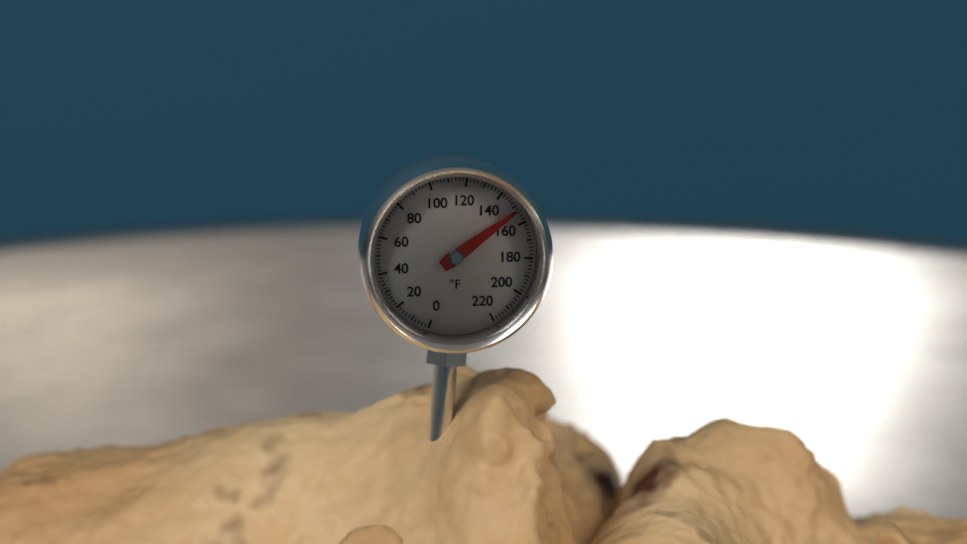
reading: 152 °F
